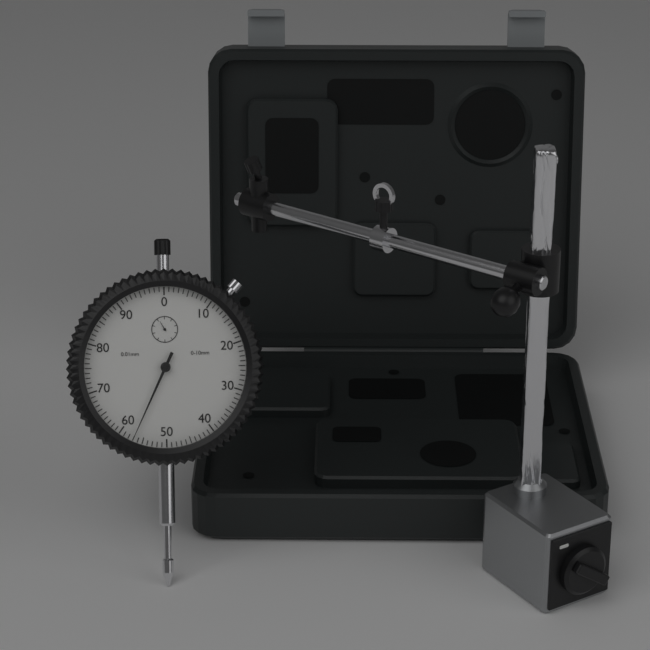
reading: 0.57 mm
